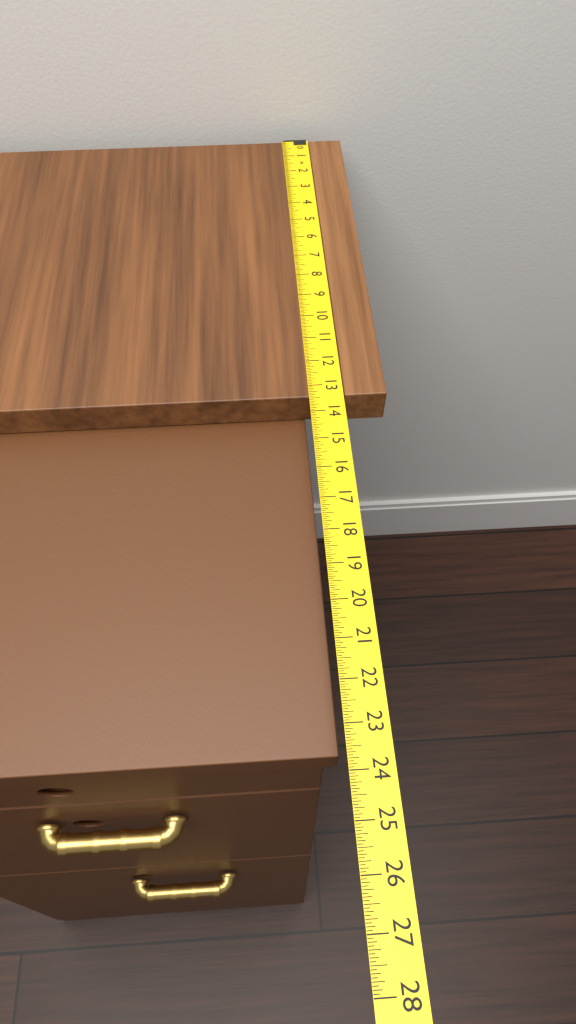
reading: 13.4375 in
